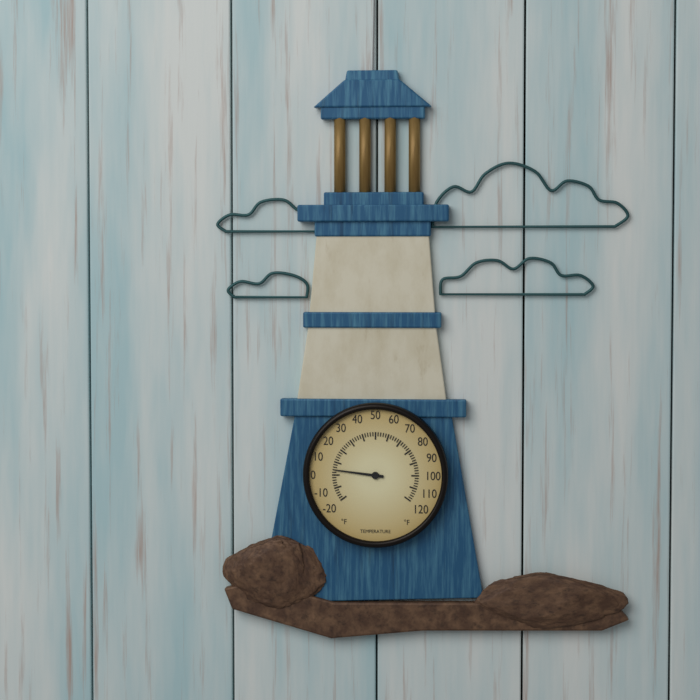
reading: 4 °F
